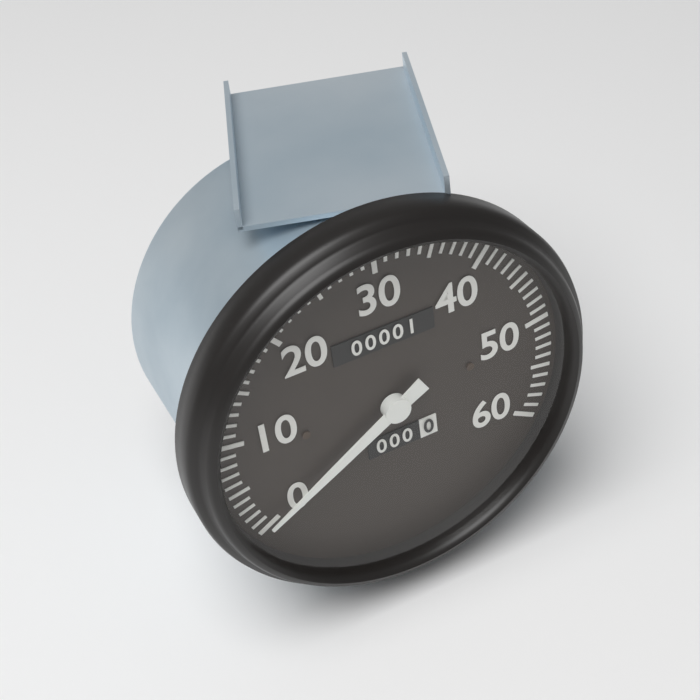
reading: 0 (no unit)
